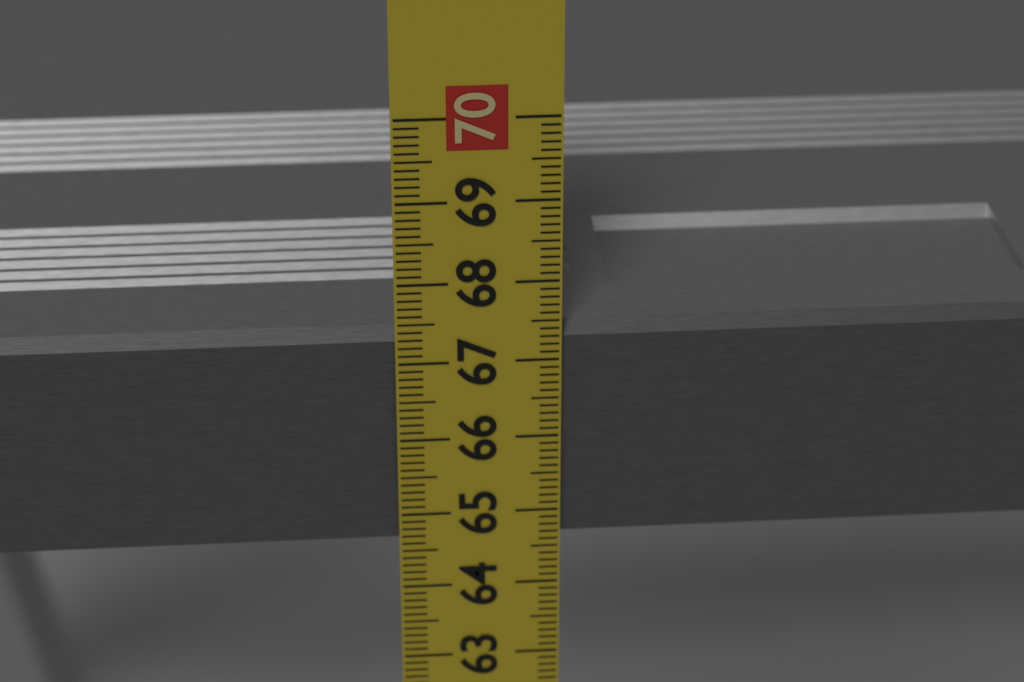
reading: 67.4 cm
